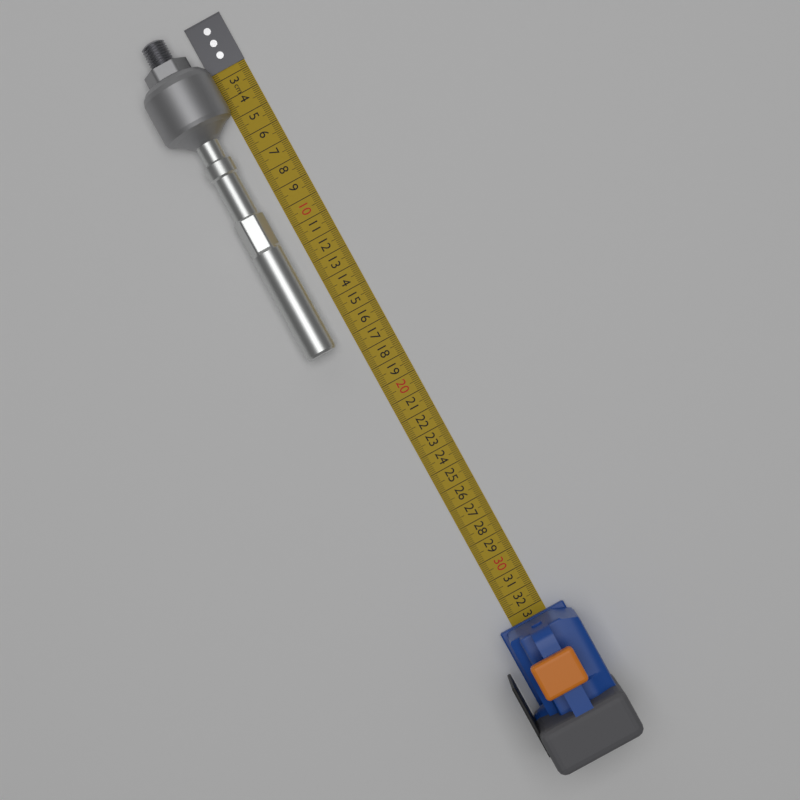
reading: 17.2 cm
